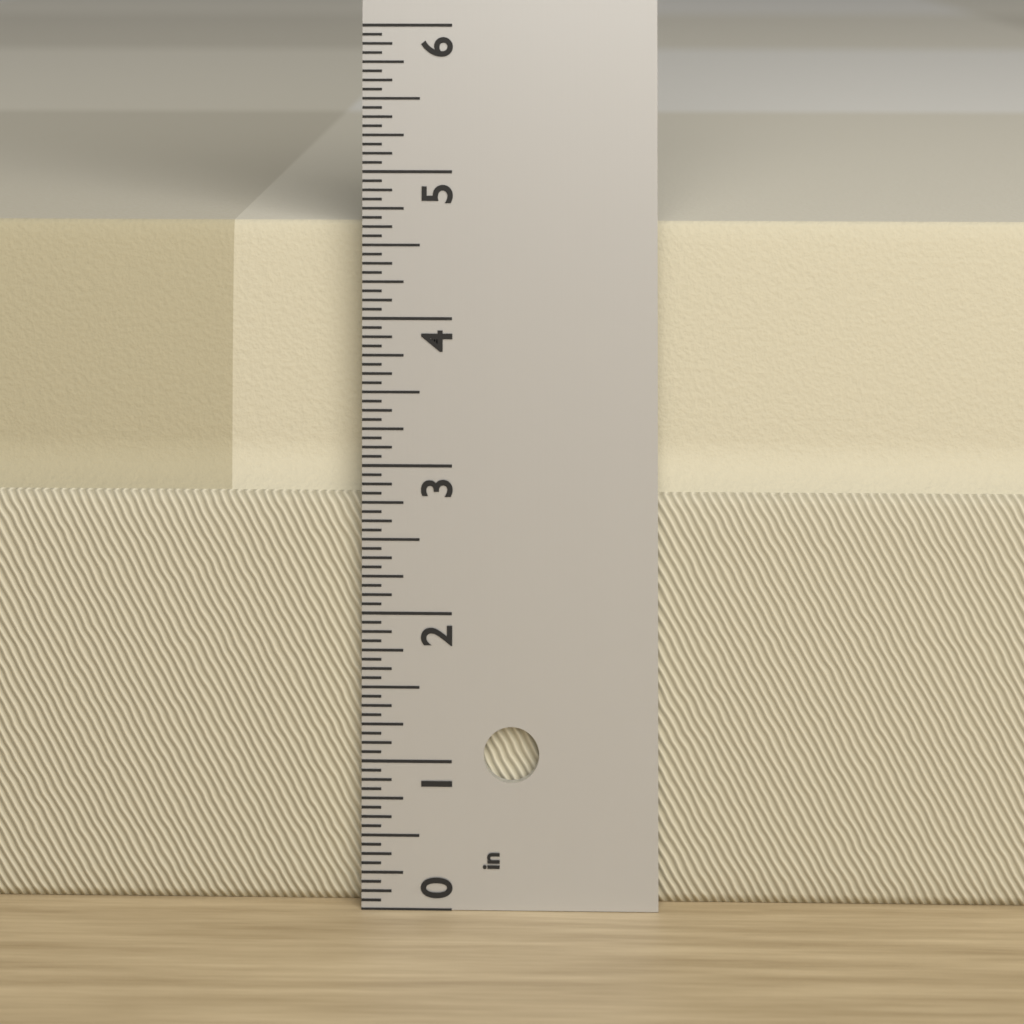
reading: 4.6250 in
